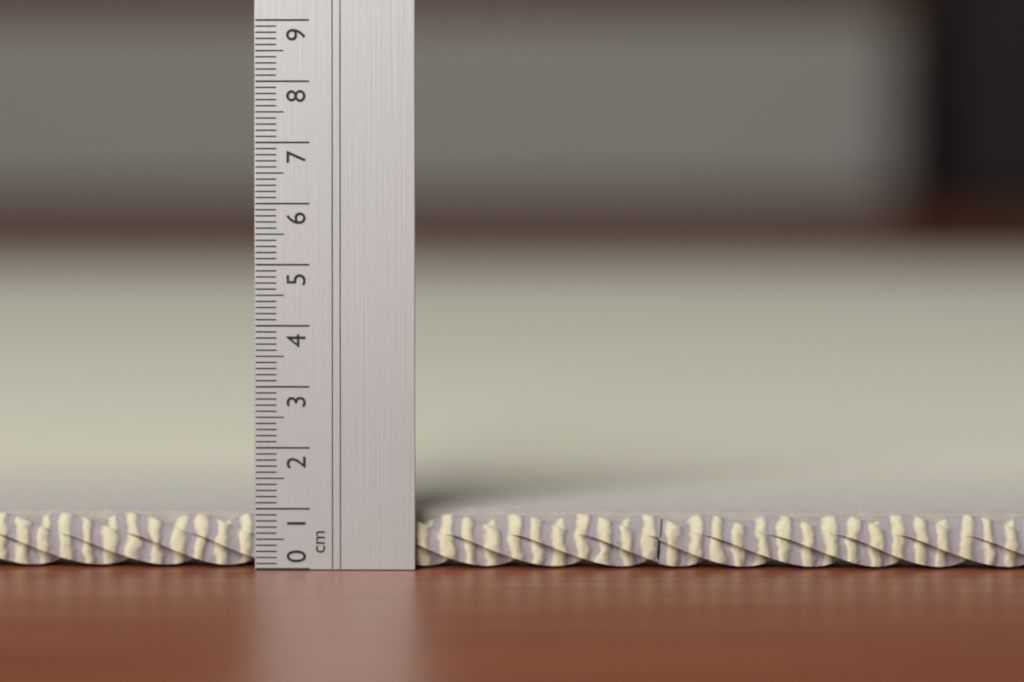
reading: 0.9 cm
